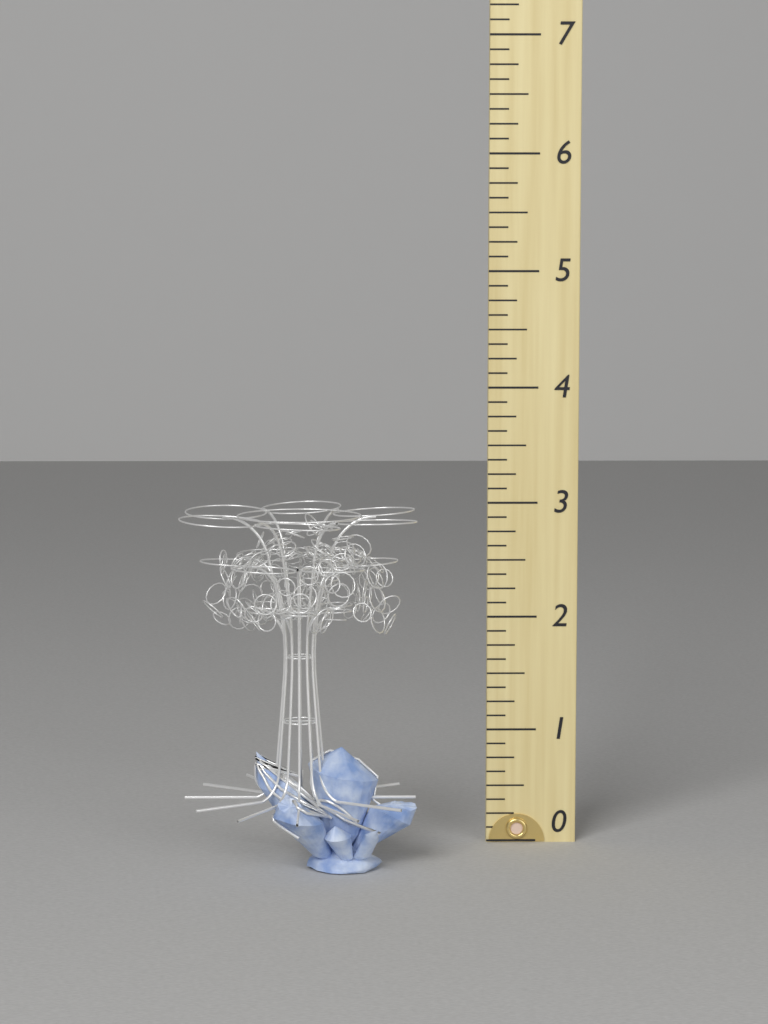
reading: 3.000 (no unit)
